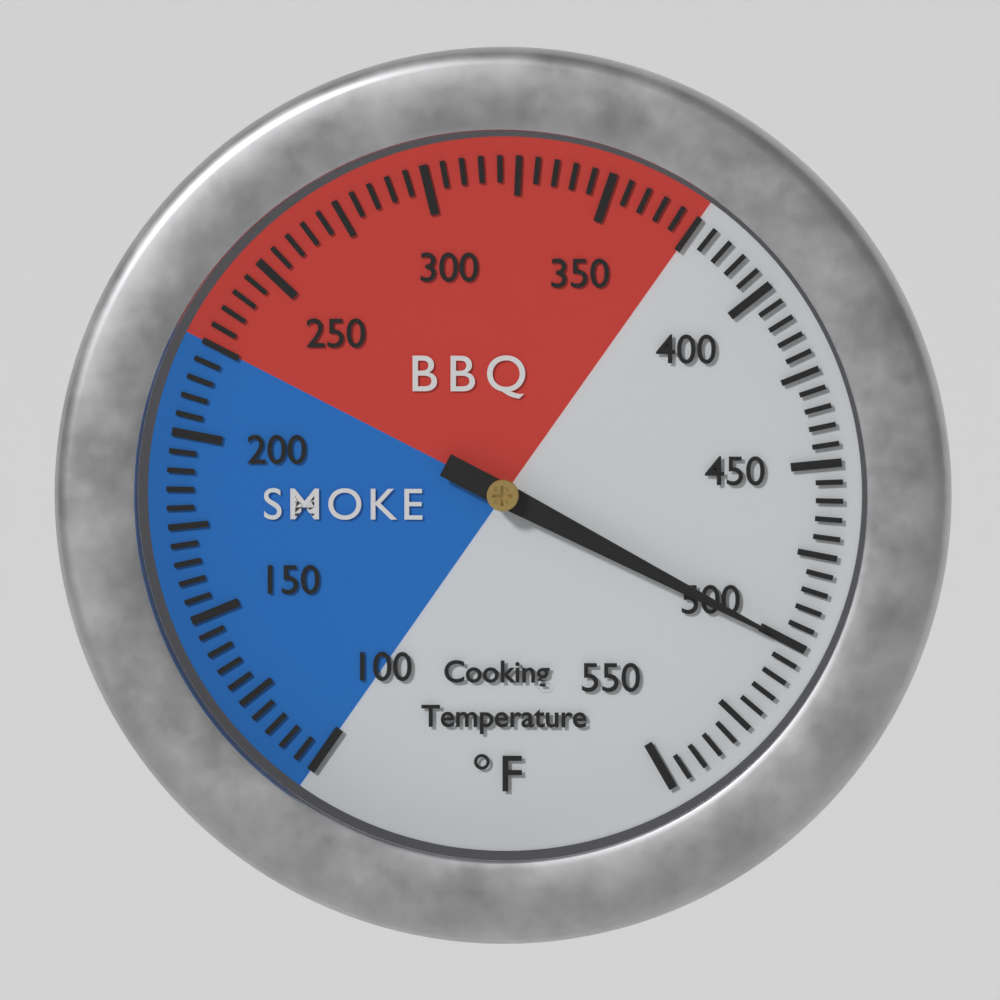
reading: 500 °F
